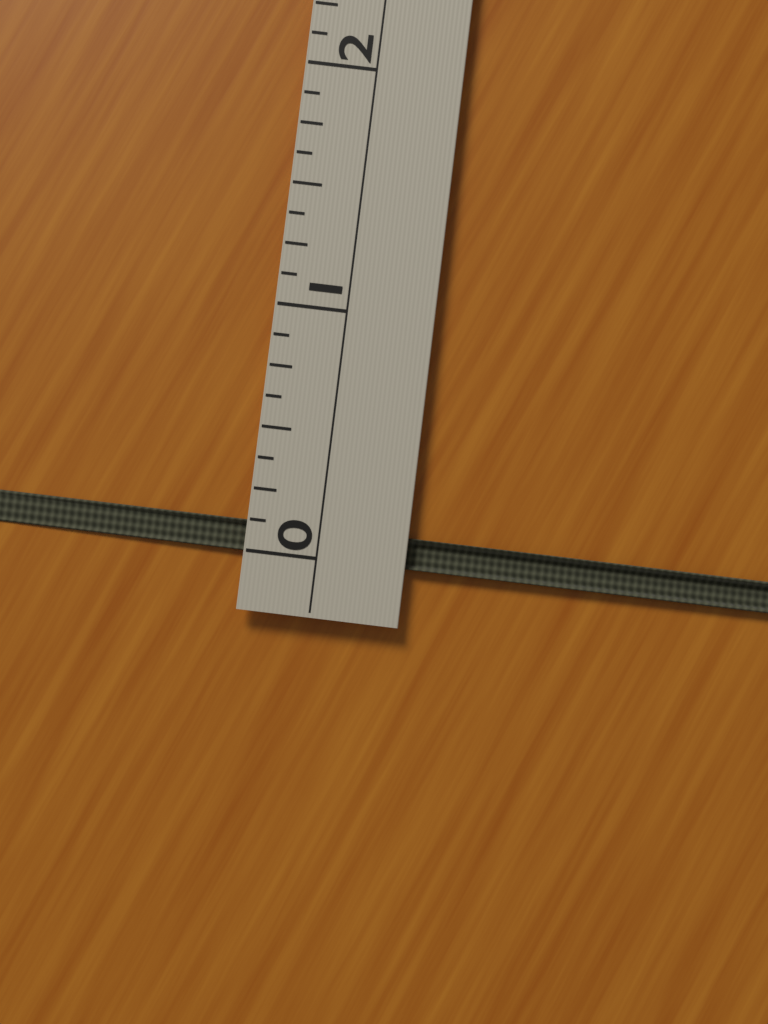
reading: 0.125 (no unit)
